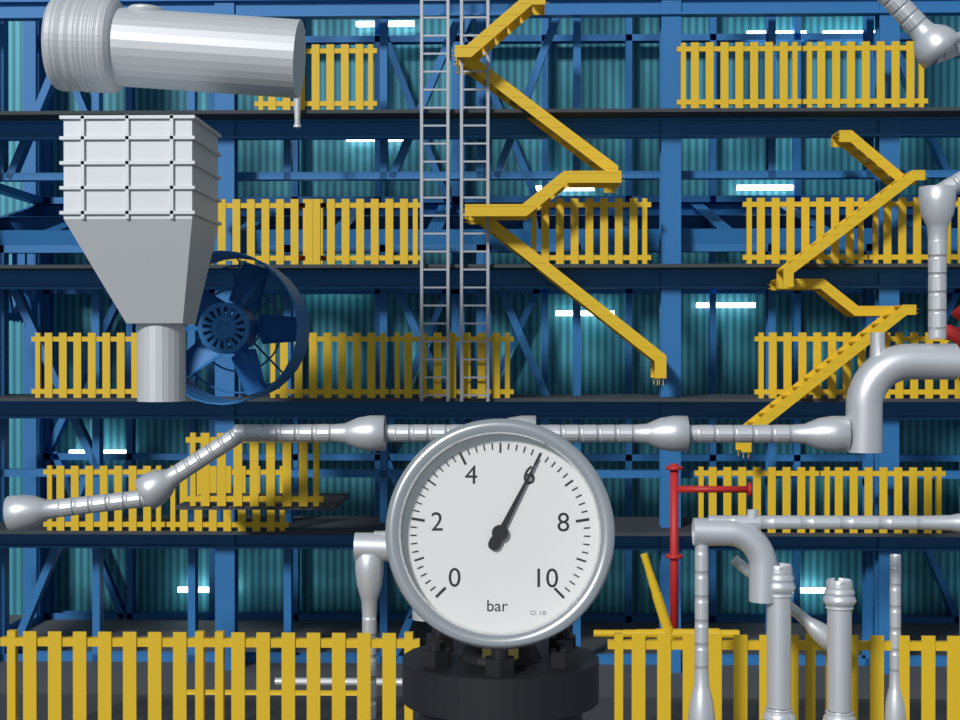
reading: 6.0 bar
